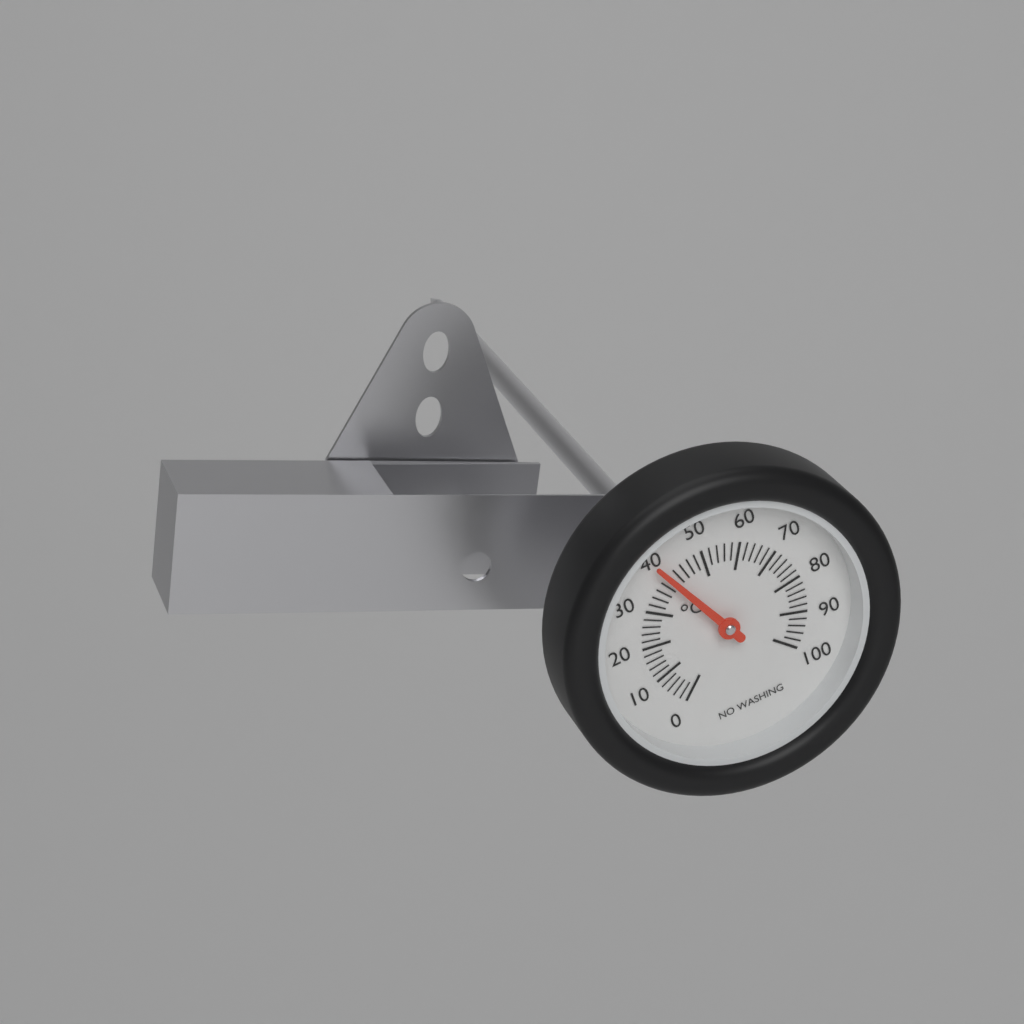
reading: 40 °C
